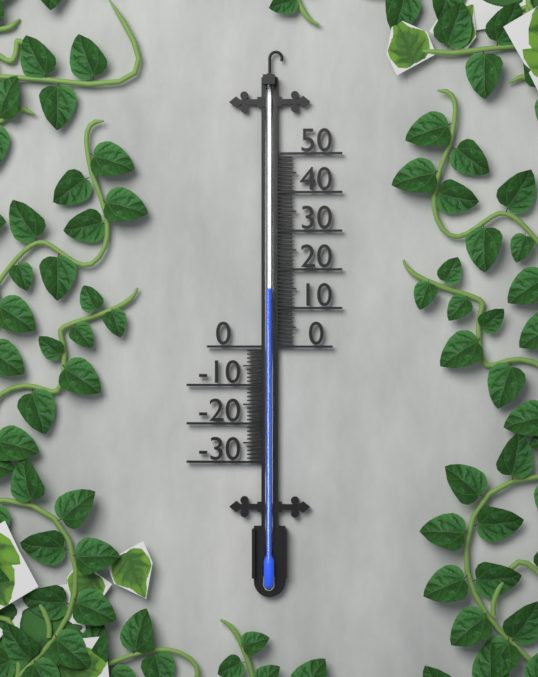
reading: 15 (no unit)
